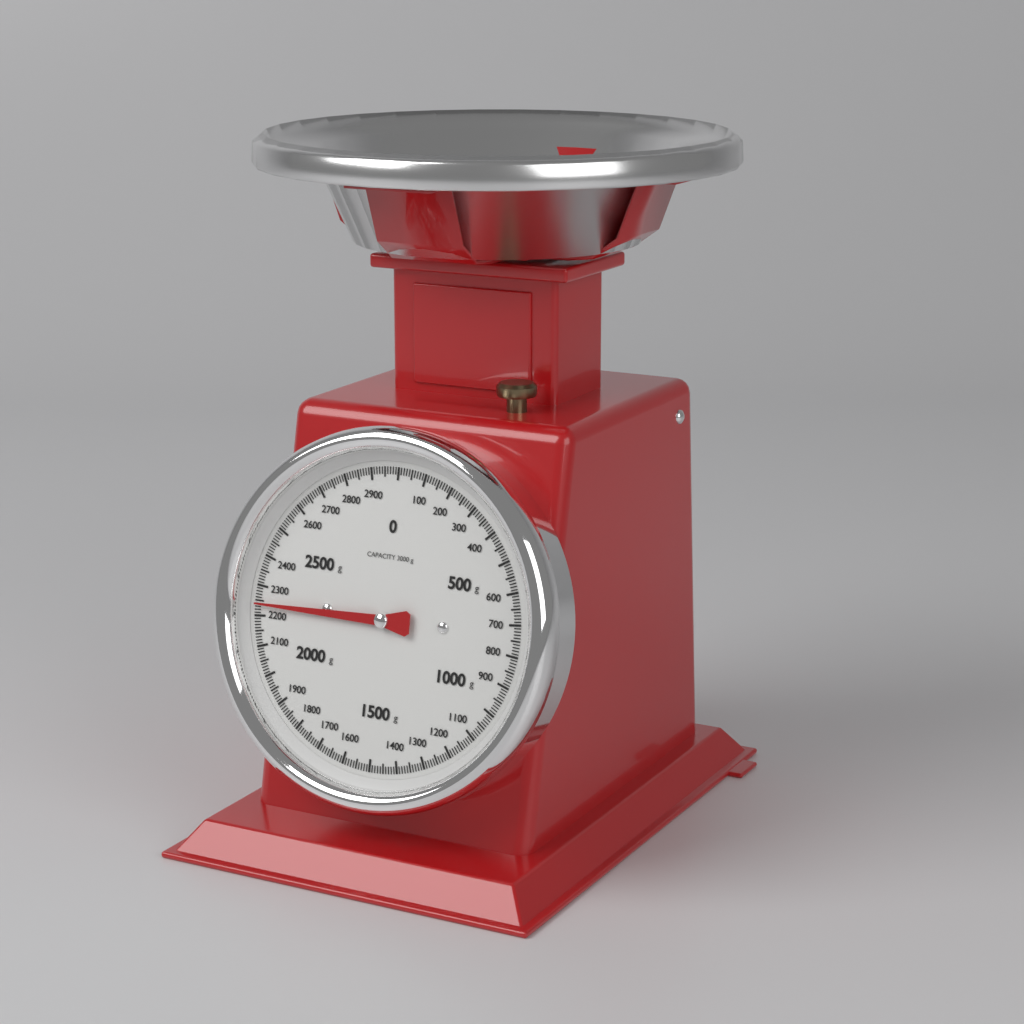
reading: 2240 g
